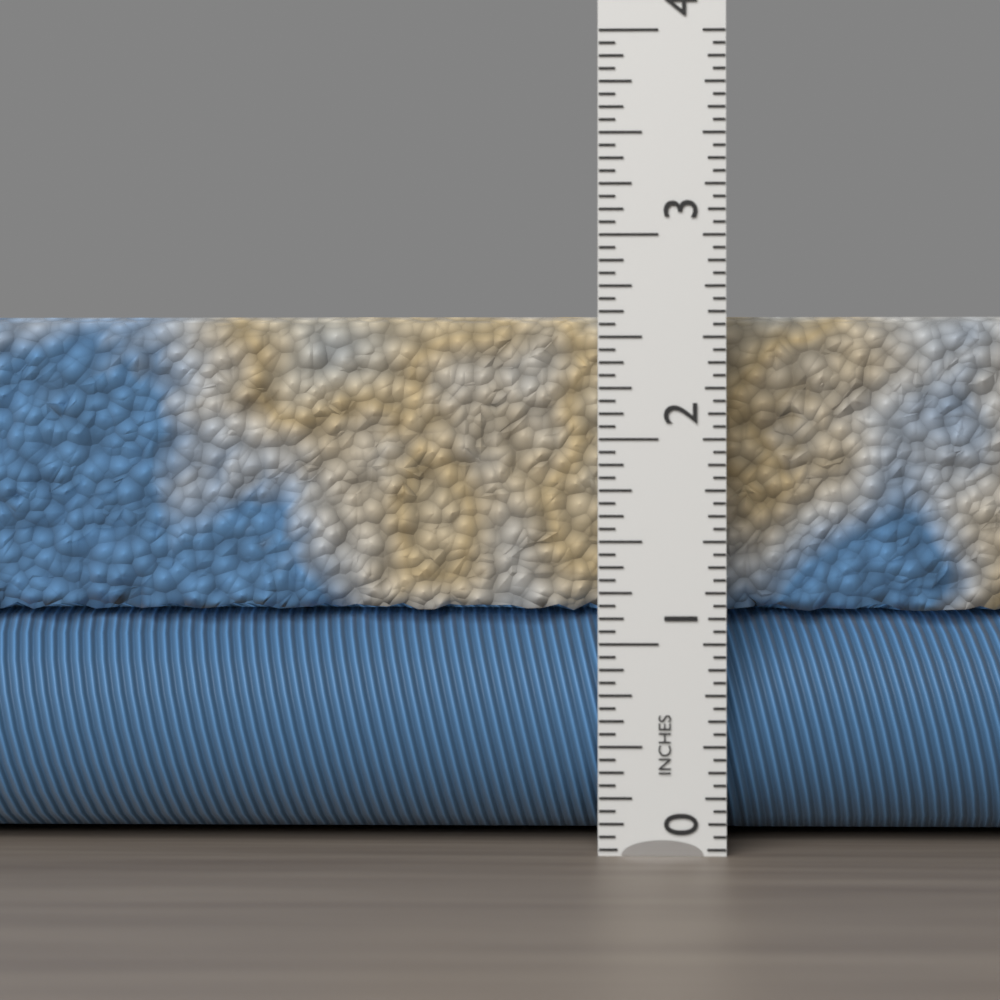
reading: 2.6250 in
